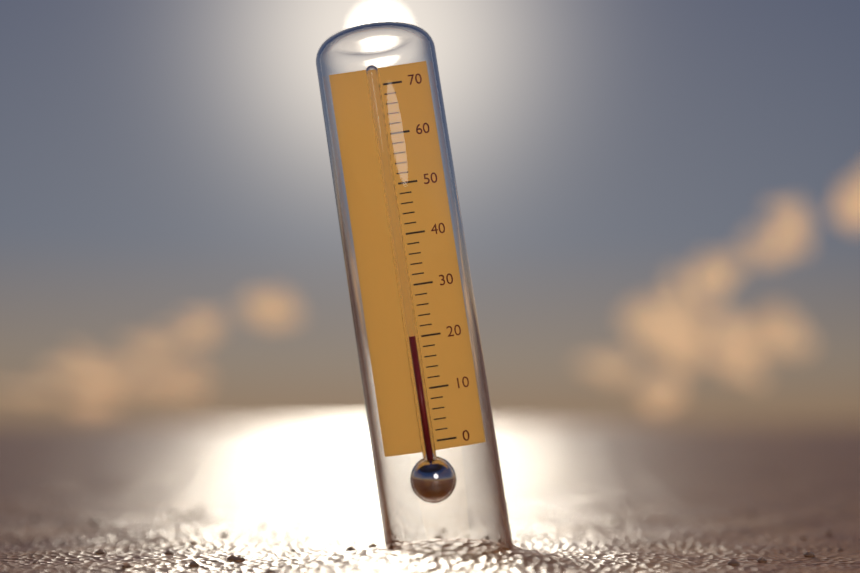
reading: 20 (no unit)
